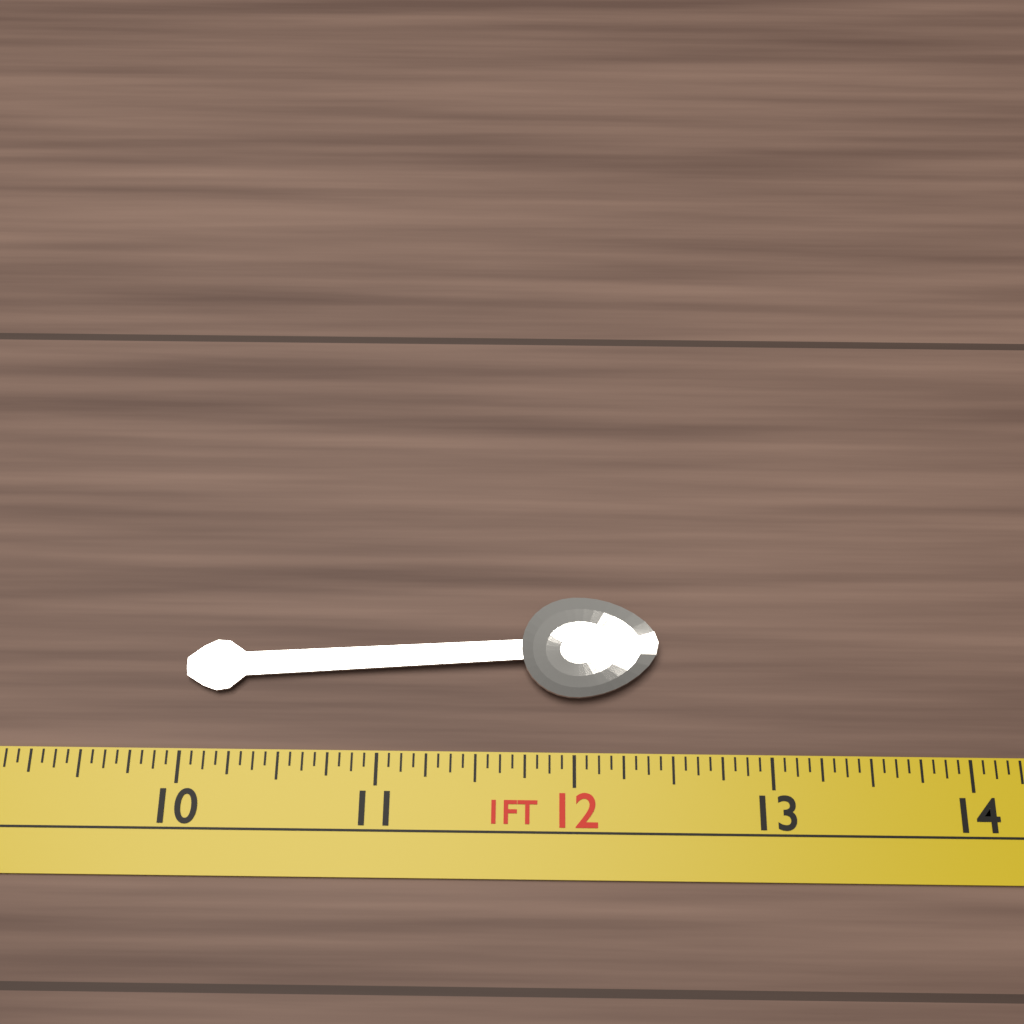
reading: 12.4375 in
